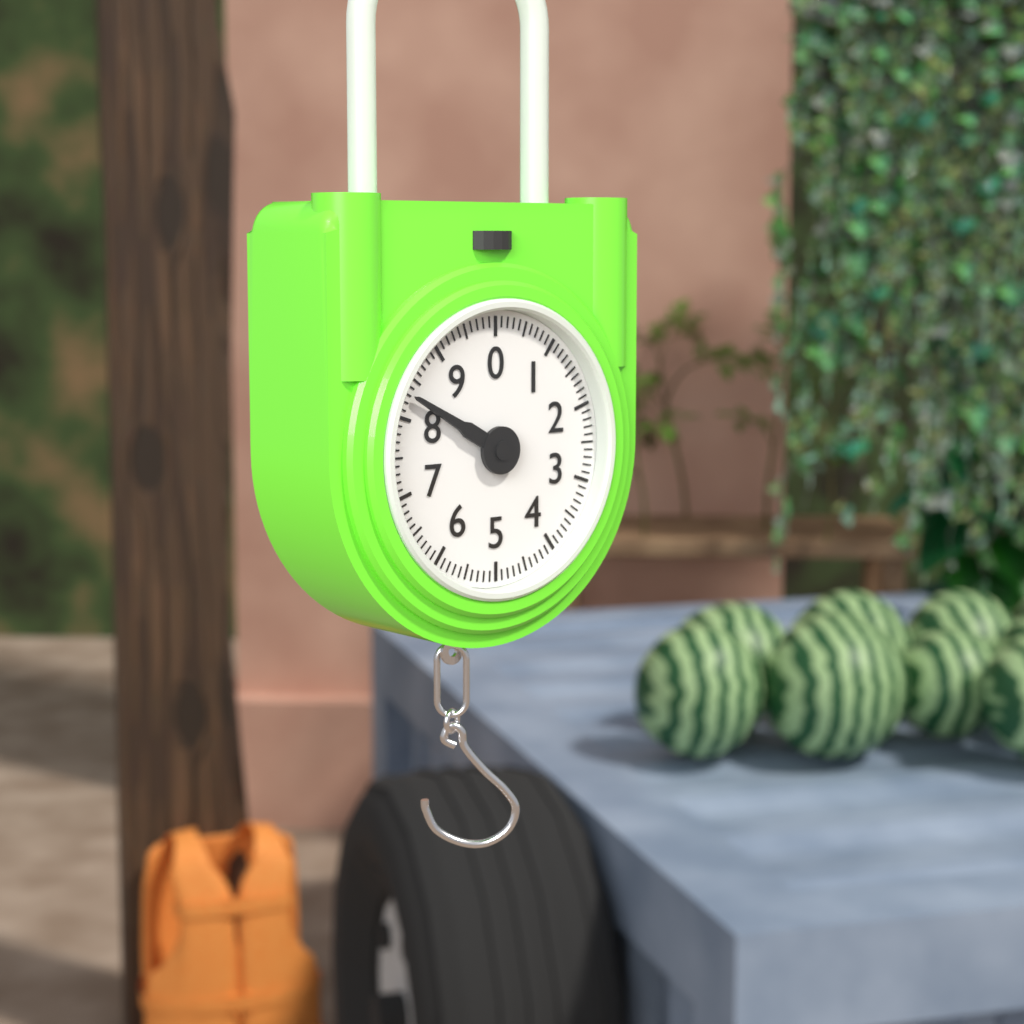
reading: 8.3 (no unit)
